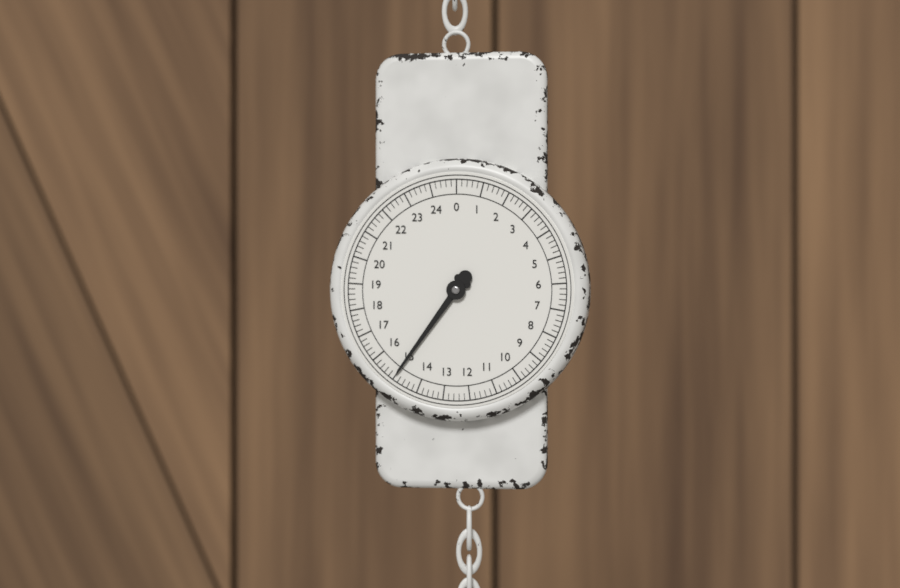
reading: 15.0 (no unit)
